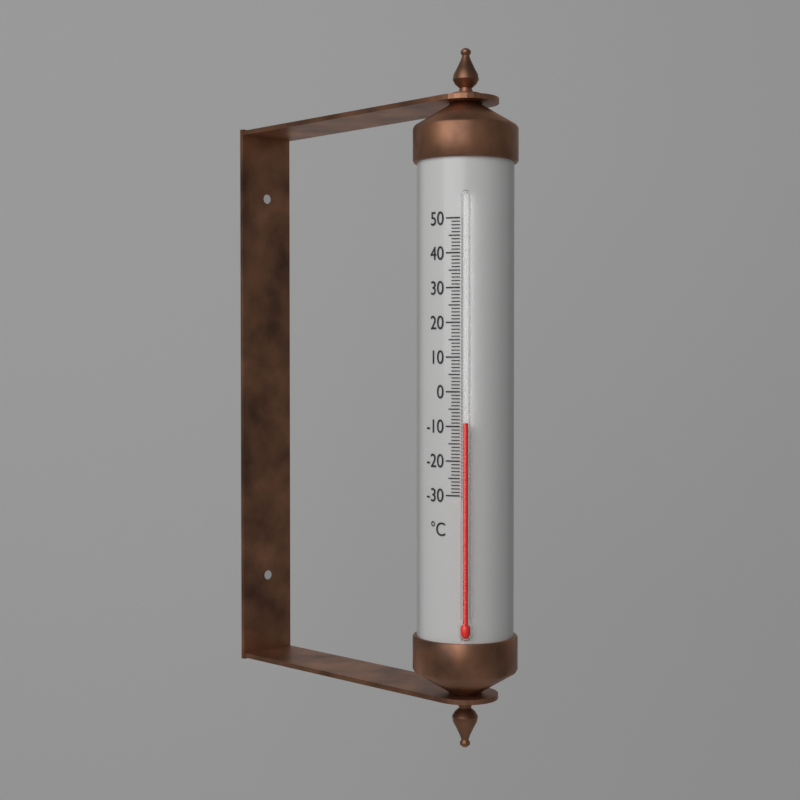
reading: -9 °C
